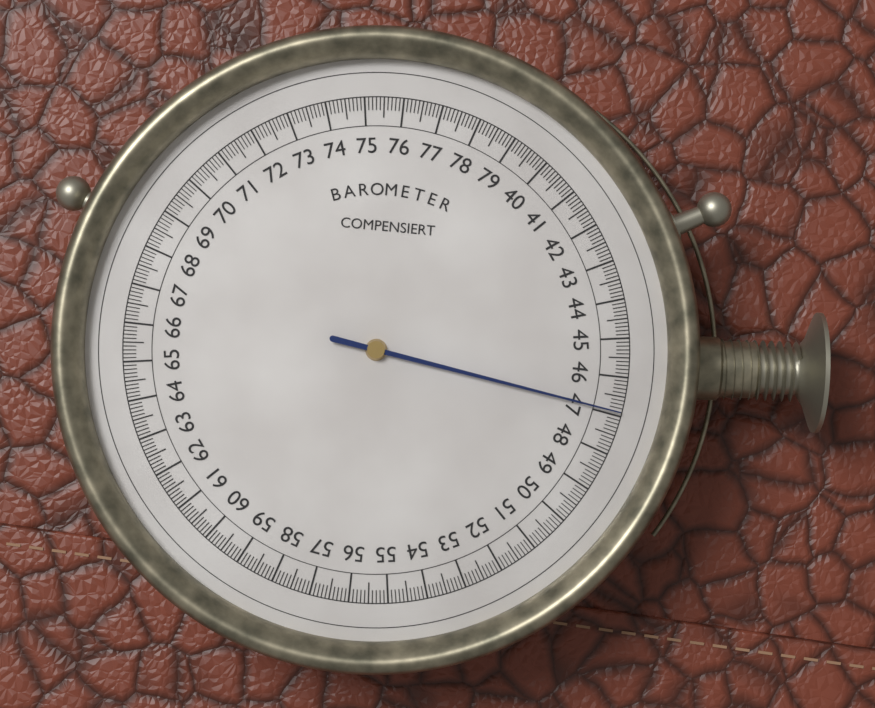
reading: 46.9 (no unit)
